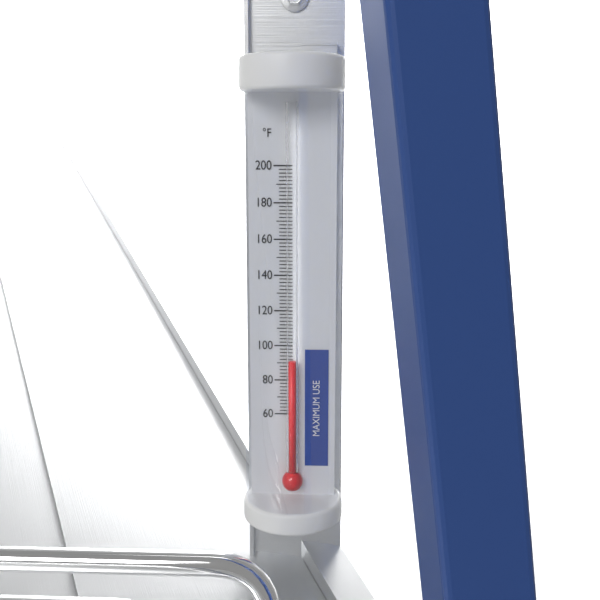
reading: 92 °F
